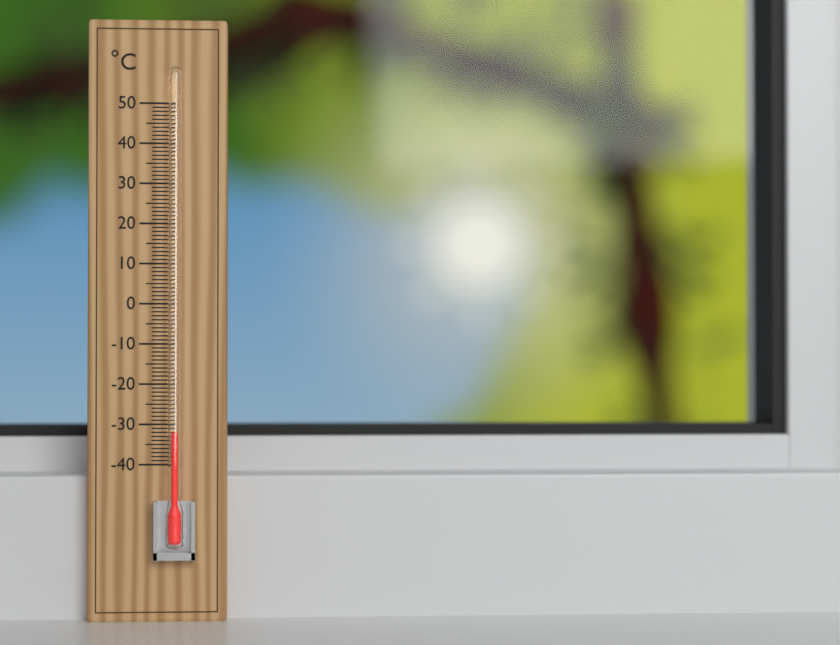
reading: -32 °C
